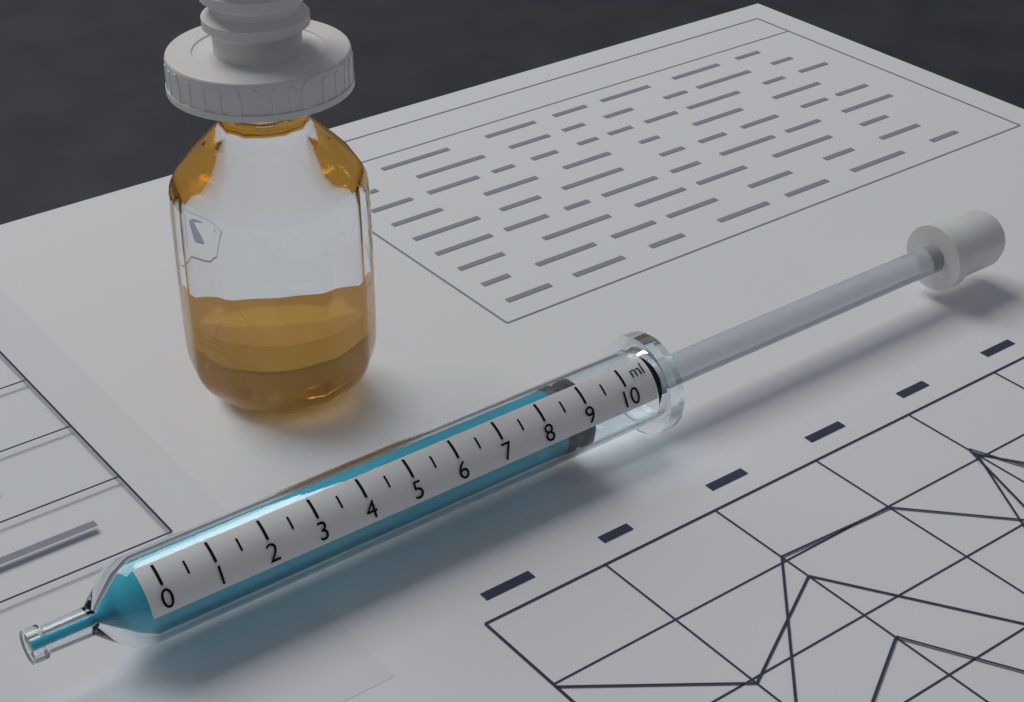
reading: 8.5 ml
